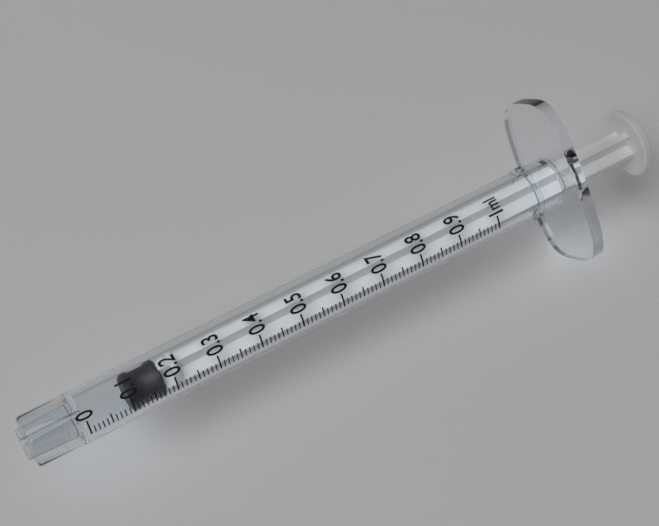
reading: 0.10 ml
